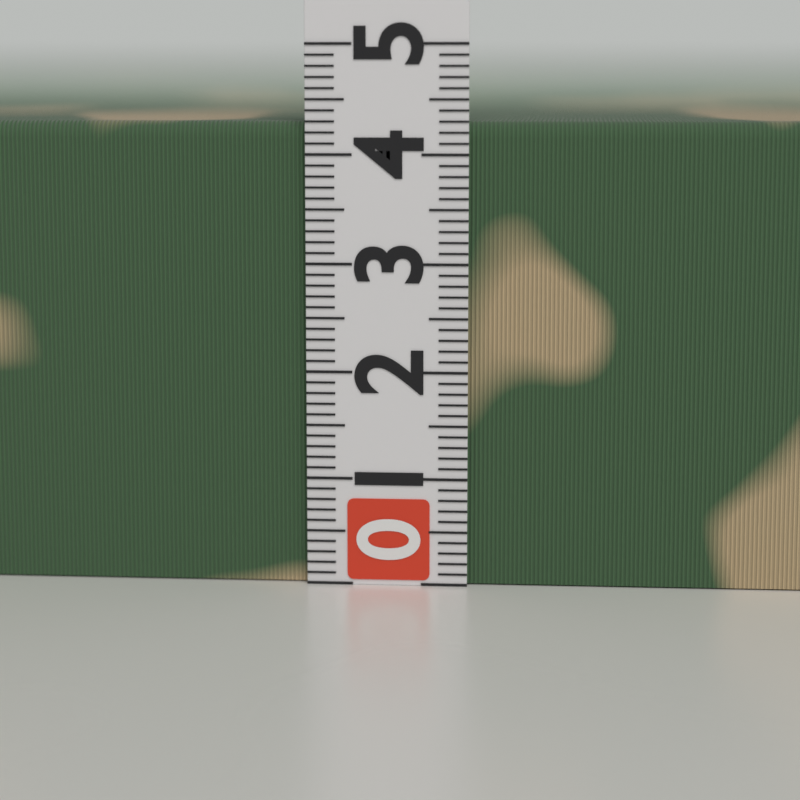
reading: 4.3 (no unit)
